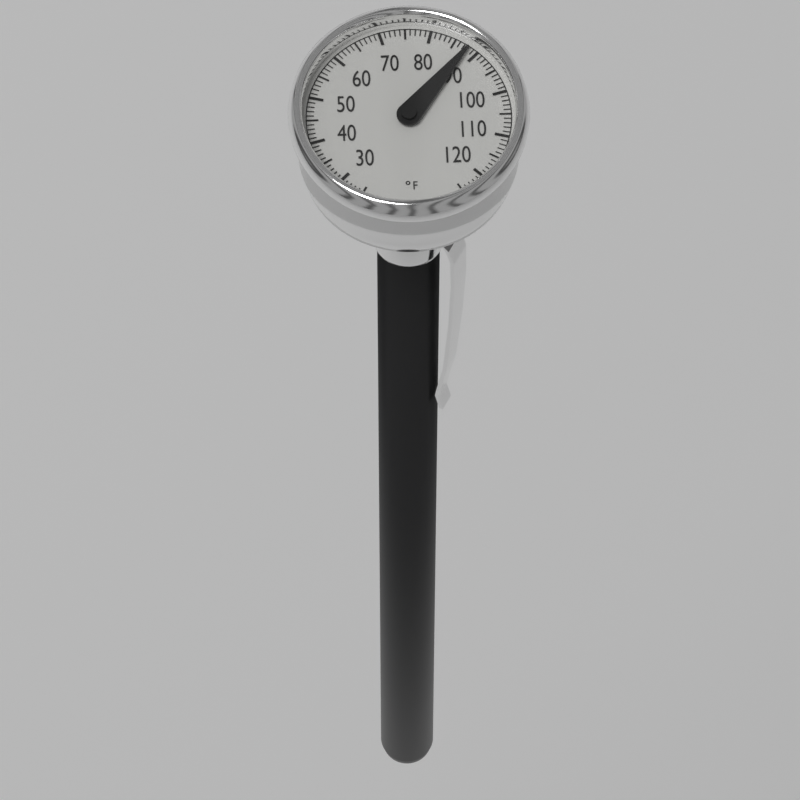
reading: 88 °F
